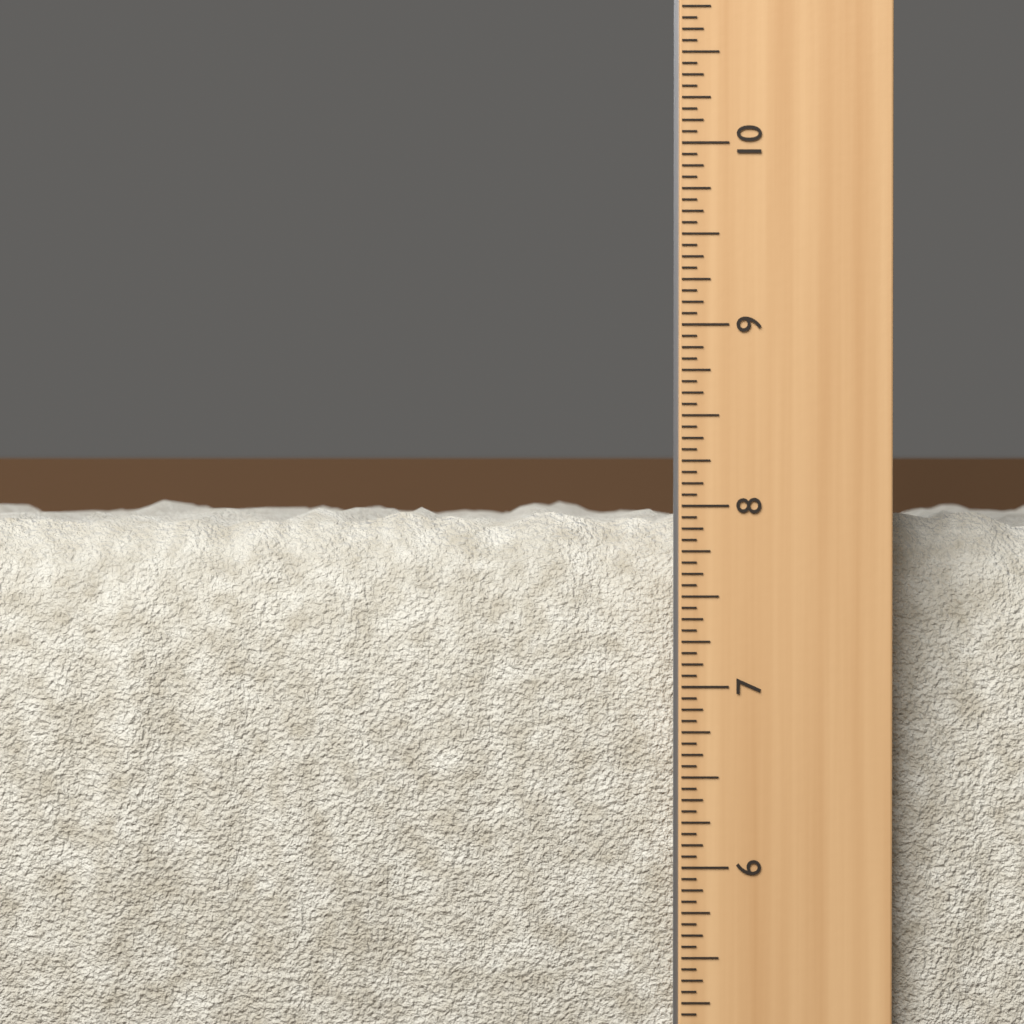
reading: 8.0000 in
